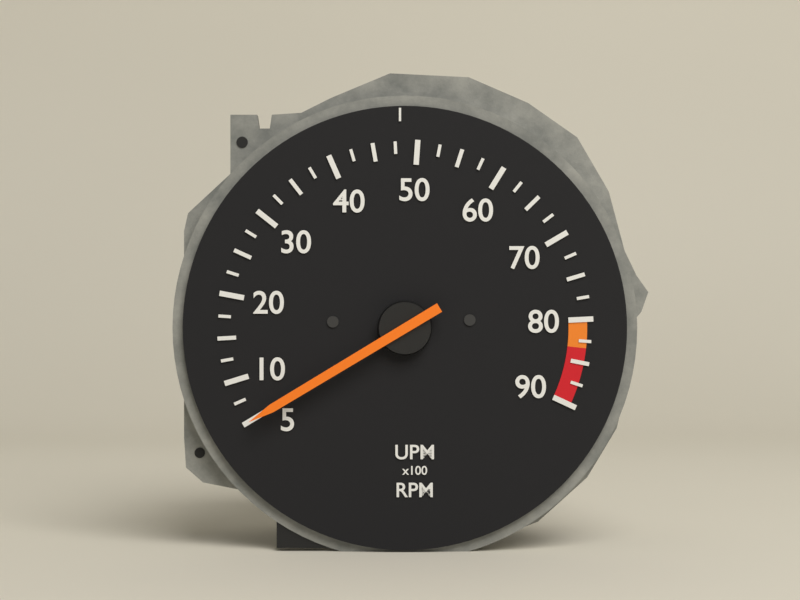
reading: 500 RPM
